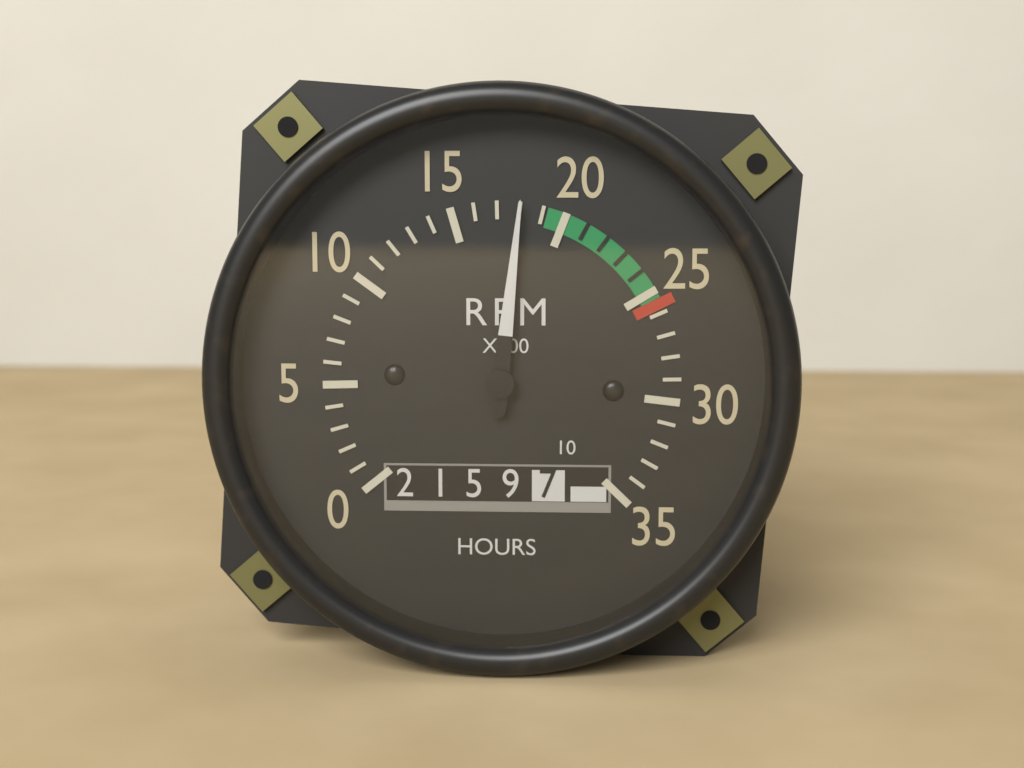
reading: 18 RPM x100
